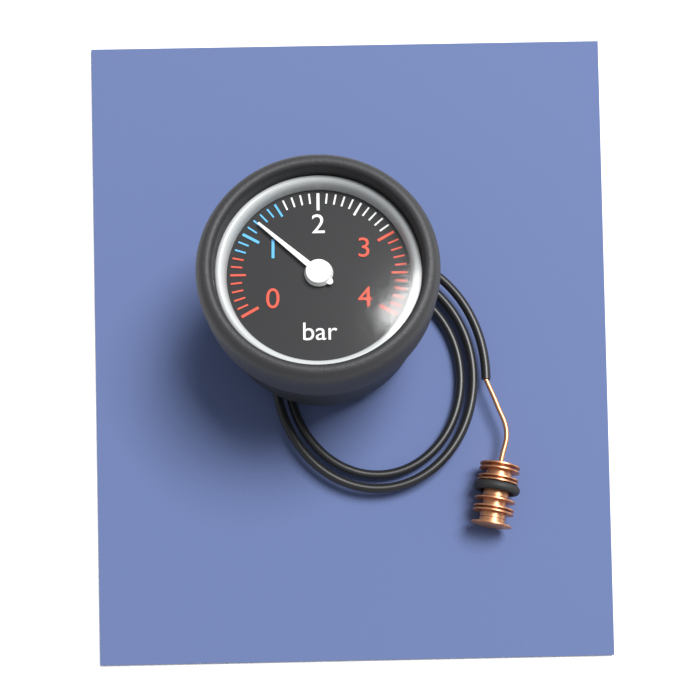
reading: 1.2 bar
